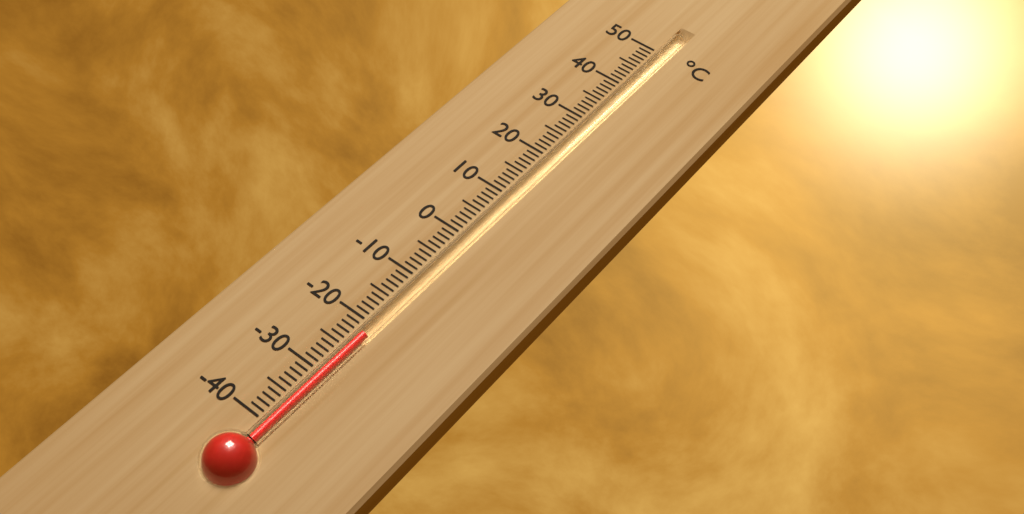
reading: -22 °C
